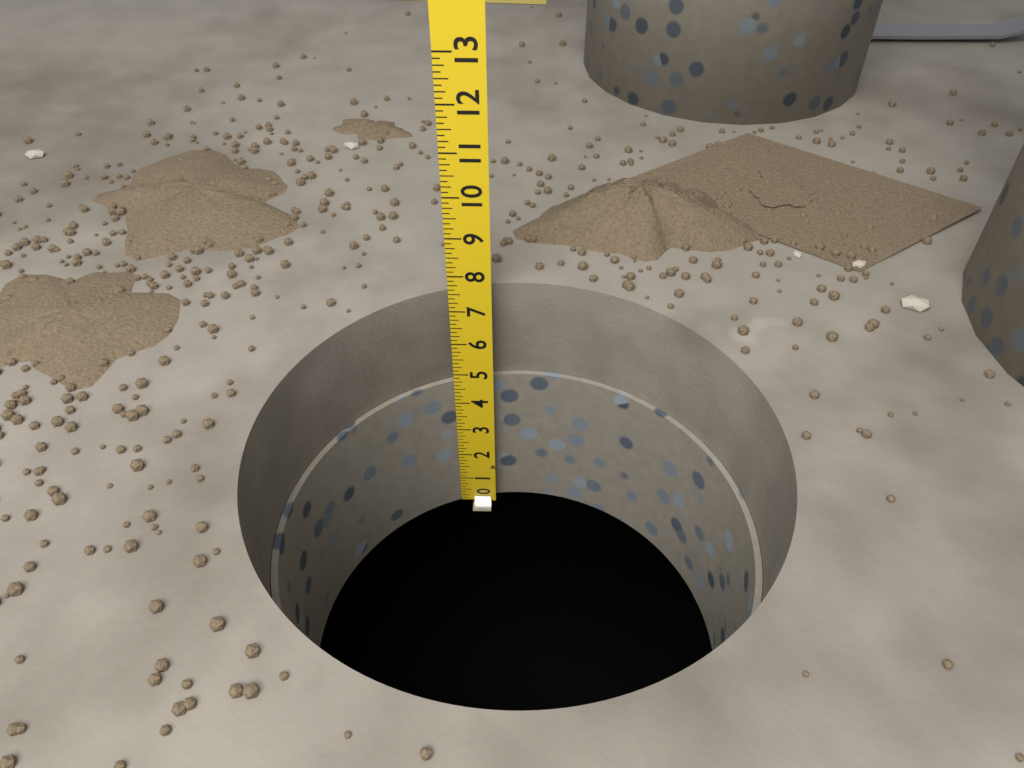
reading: 4.750 in
